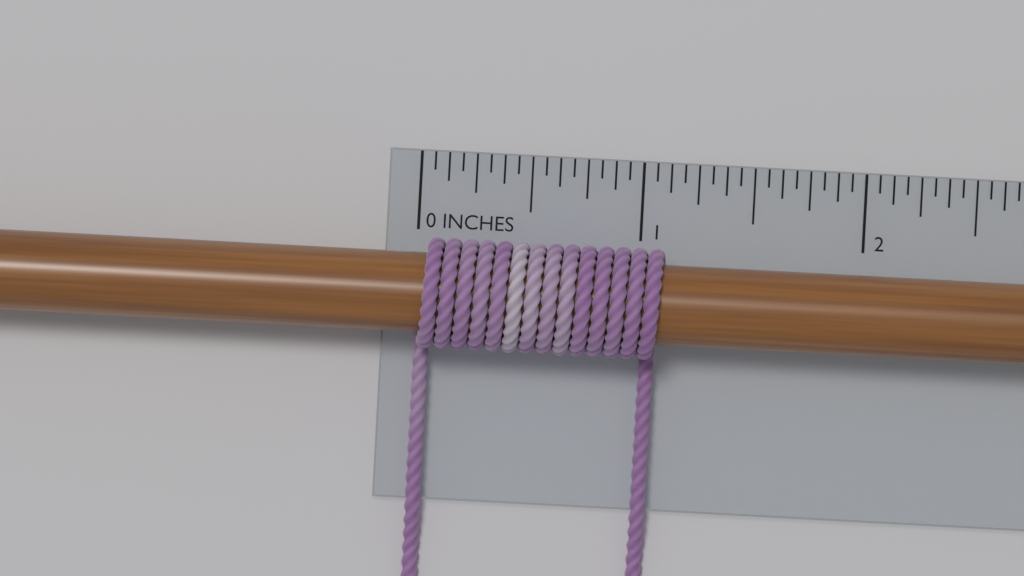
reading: 1.1250 in
